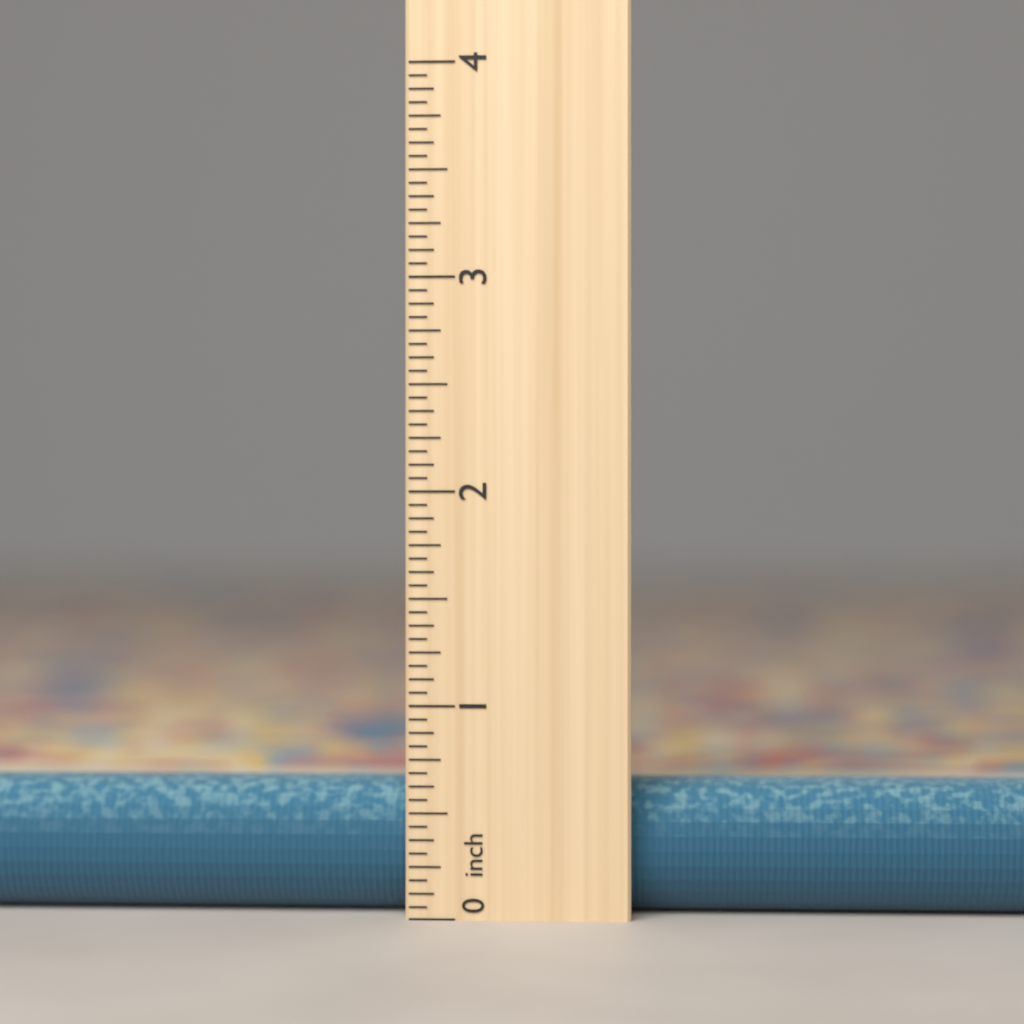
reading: 0.6250 inch
